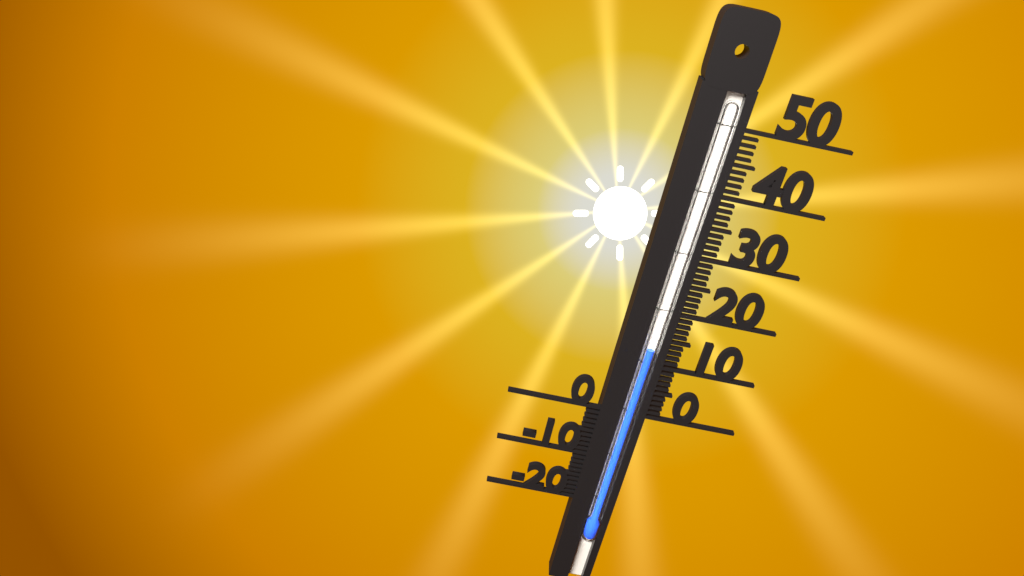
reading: 13 (no unit)
